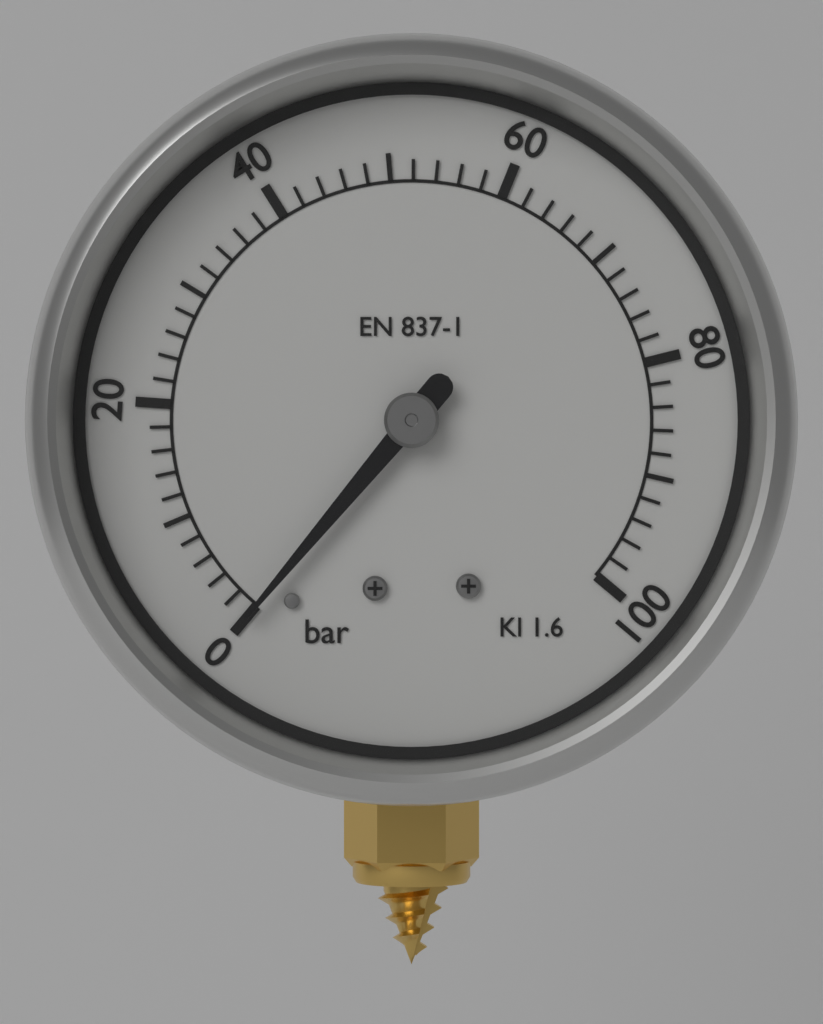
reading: 0 bar
